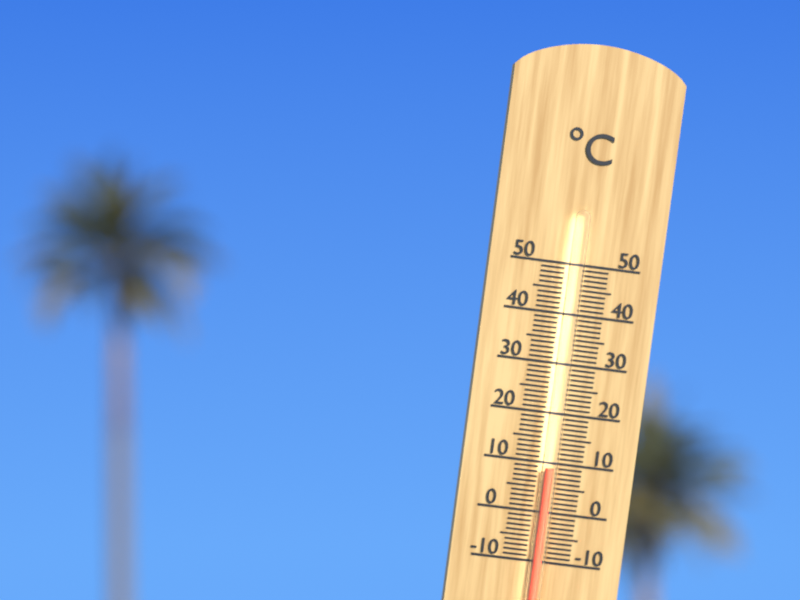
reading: 9 °C
